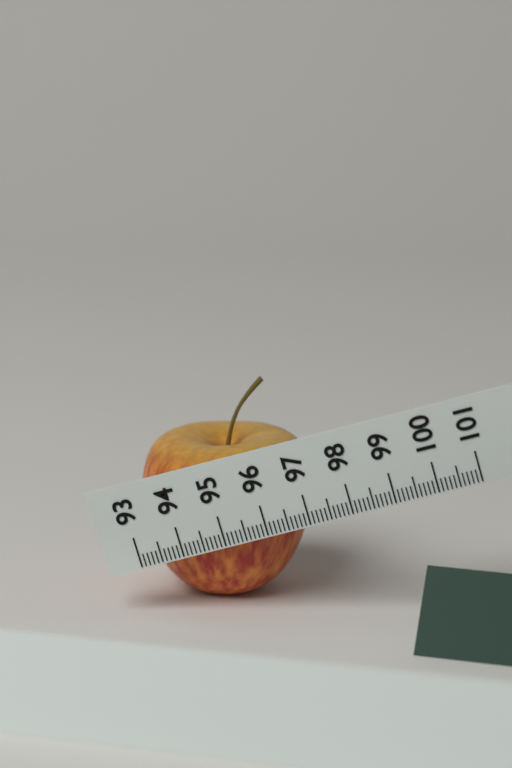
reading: 97.1 (no unit)
